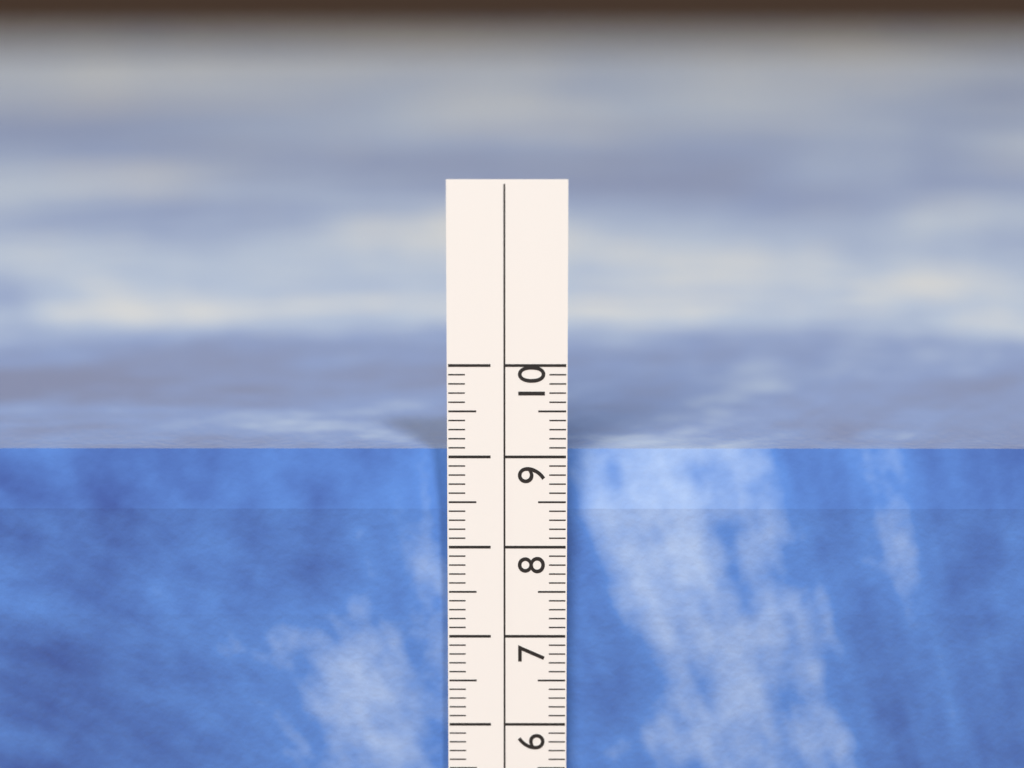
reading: 9.0 cm
